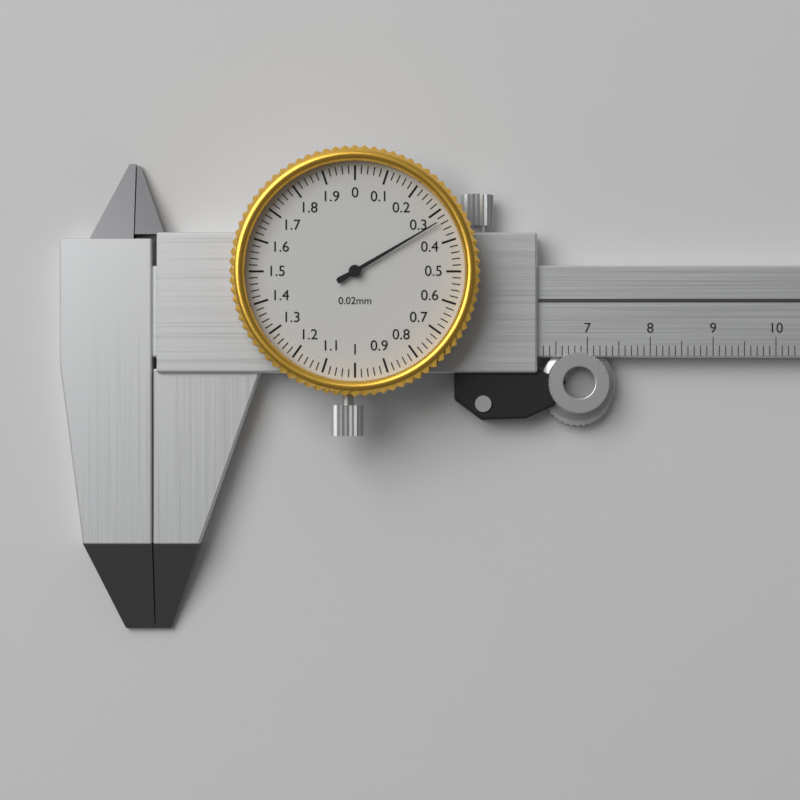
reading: 0.33 mm
